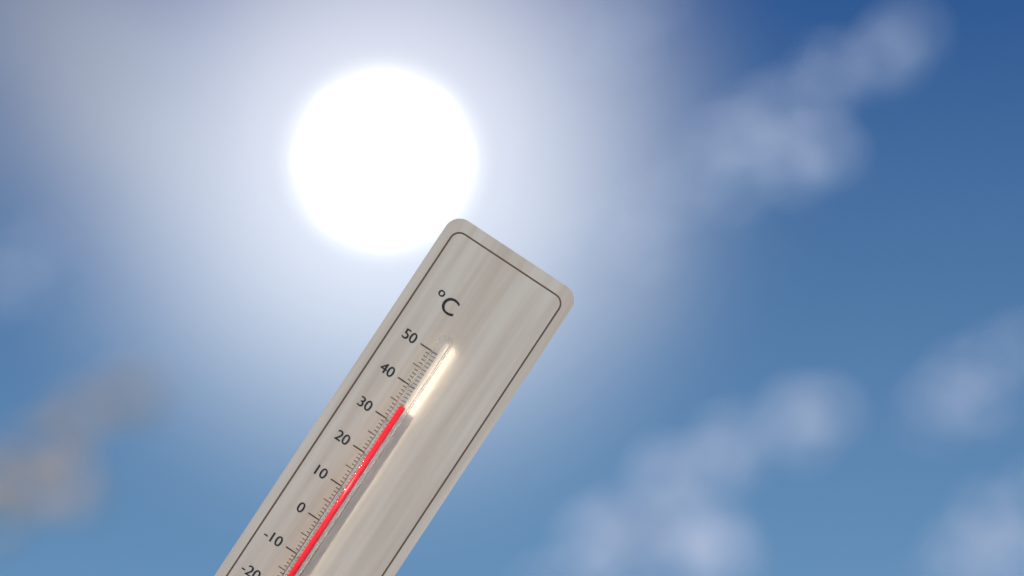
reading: 35 °C
